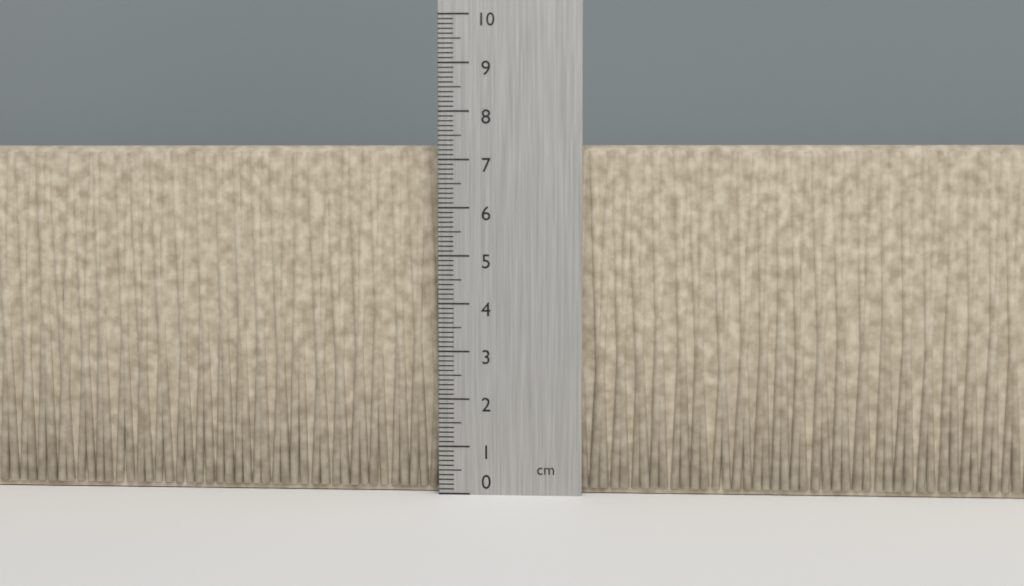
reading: 7.3 cm
